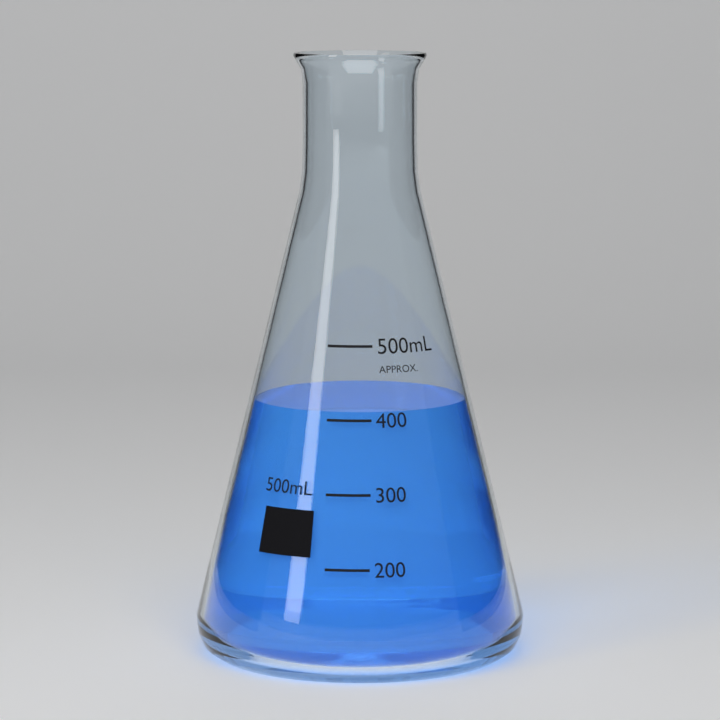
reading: 410 mL
